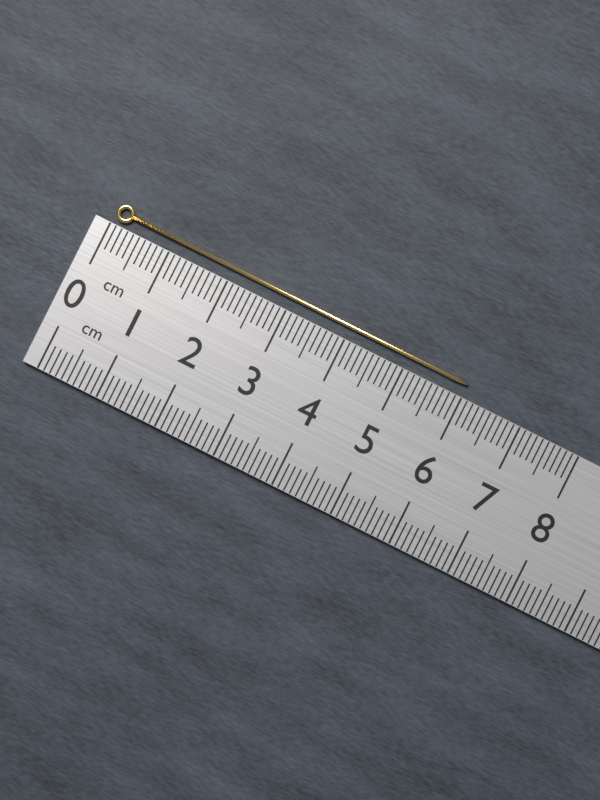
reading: 6.0 cm
